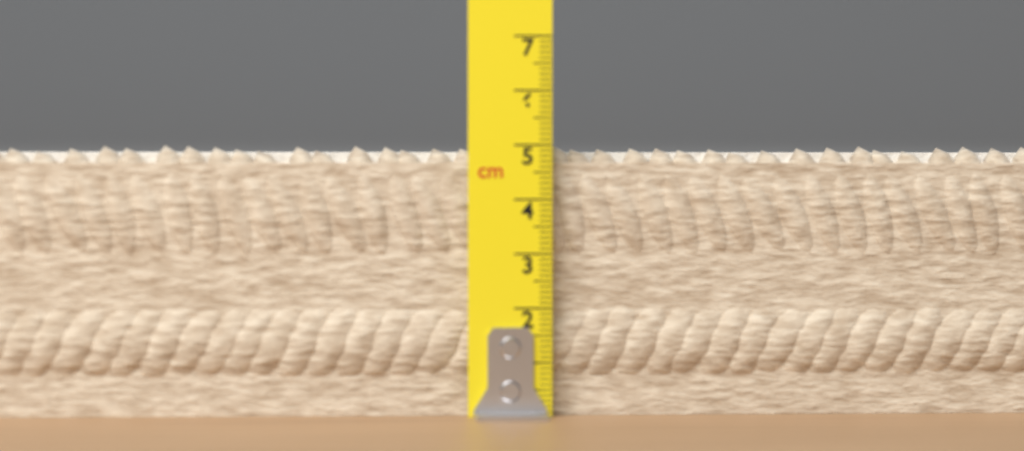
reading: 5.0 cm
